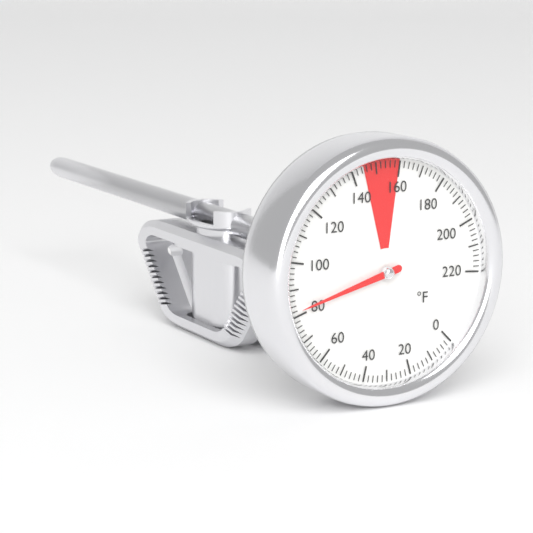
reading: 82 °F
